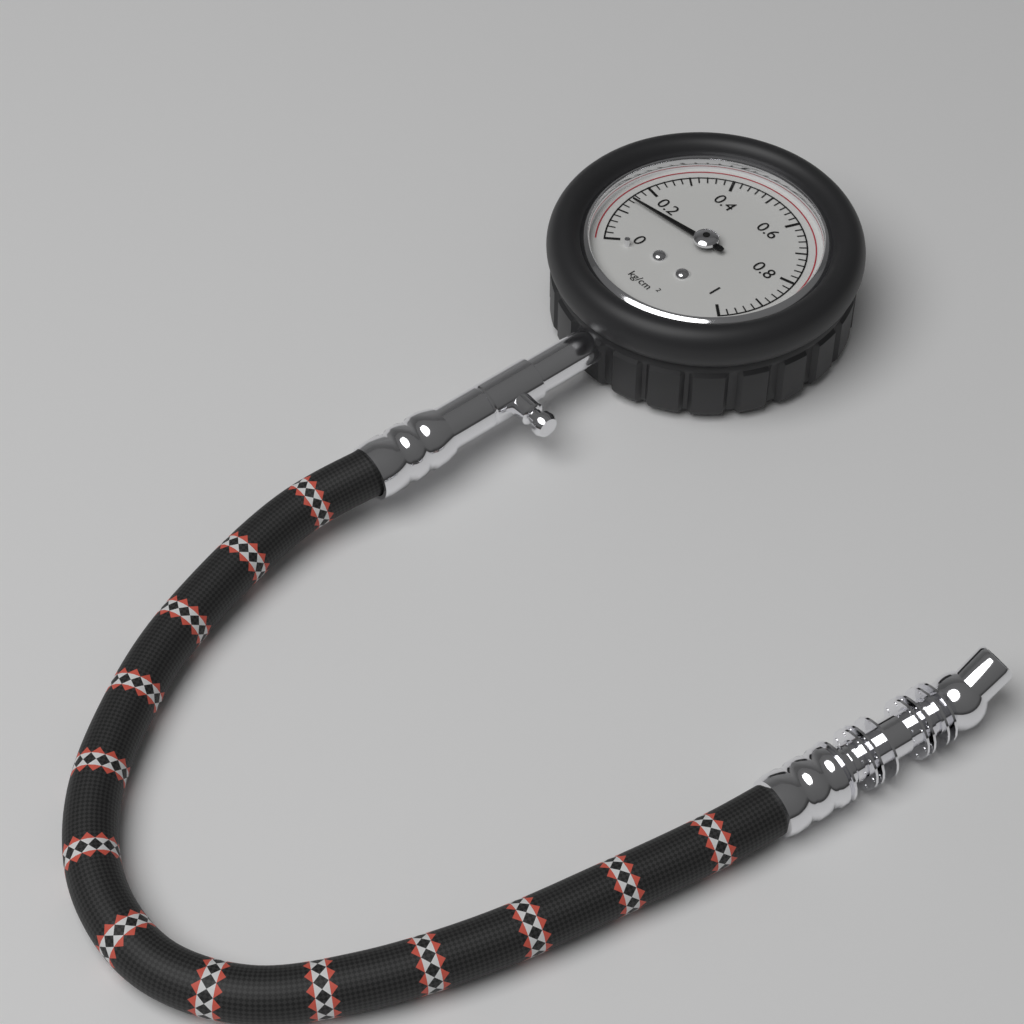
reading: 0.14 kg/cm²
